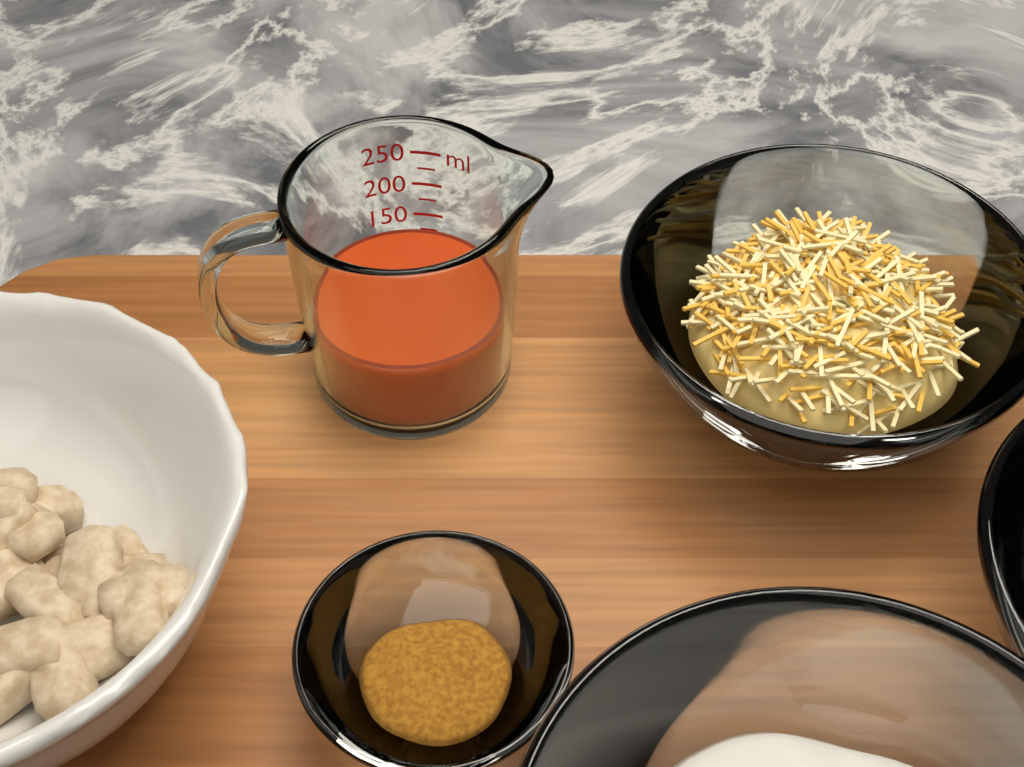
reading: 125 ml
